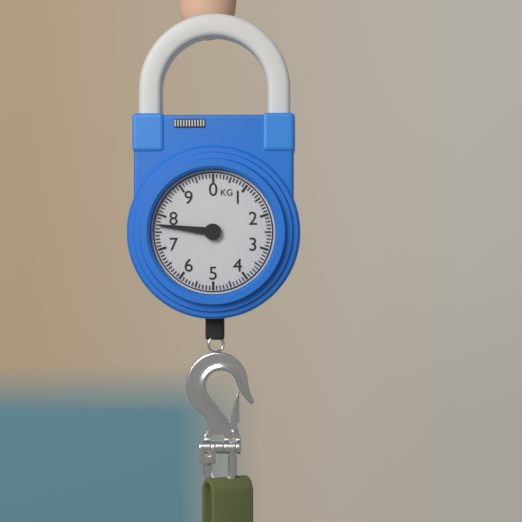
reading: 7.7 kg
